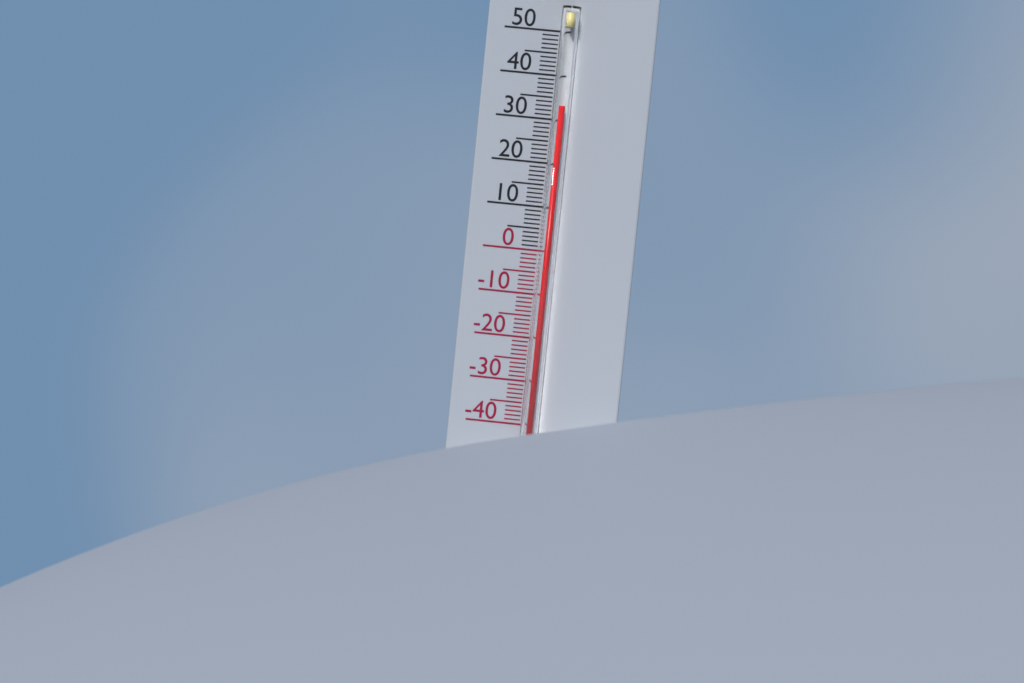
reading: 33 °C
